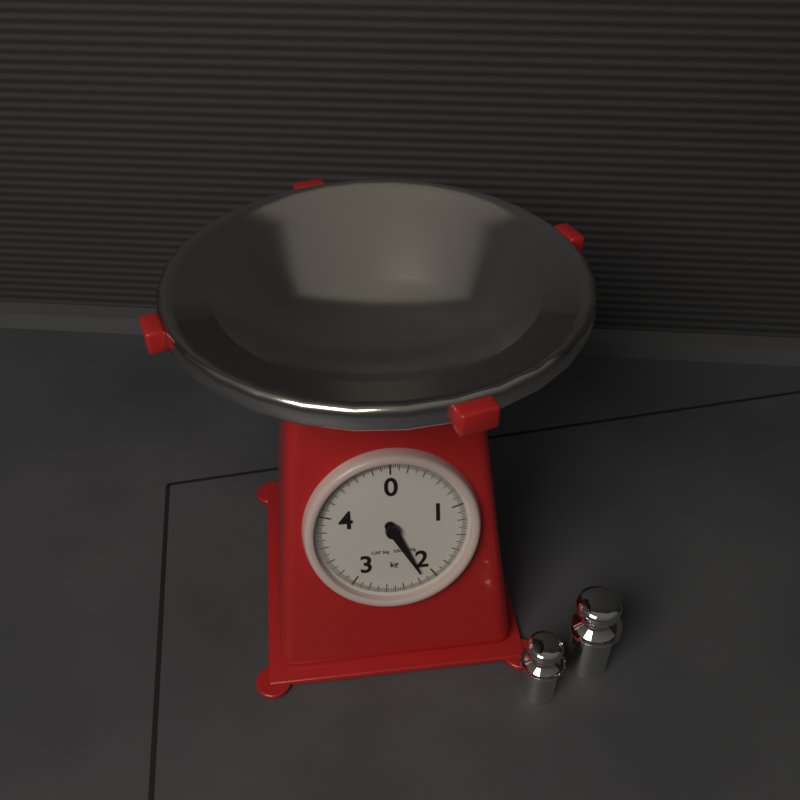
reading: 2.14 kg
